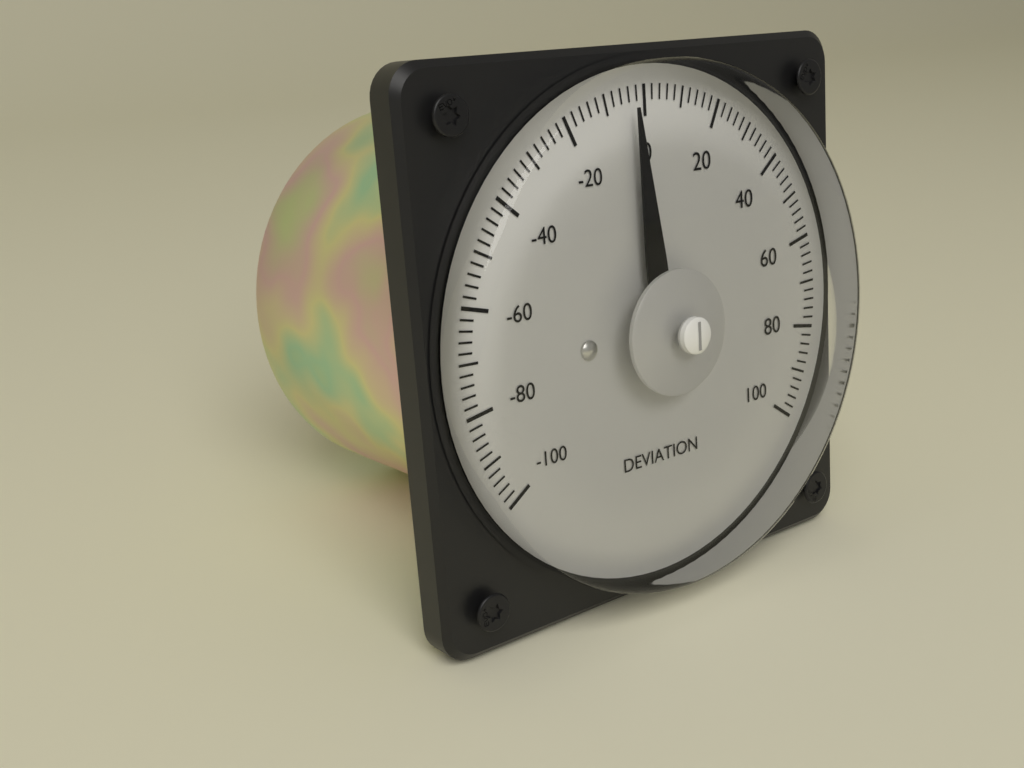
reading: -4 (no unit)
